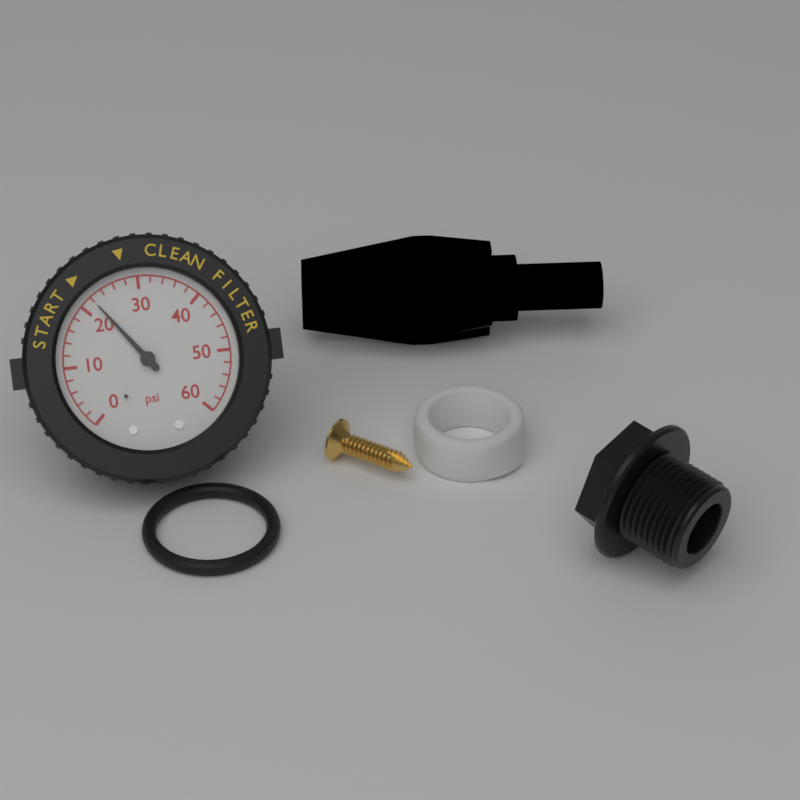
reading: 22 psi
